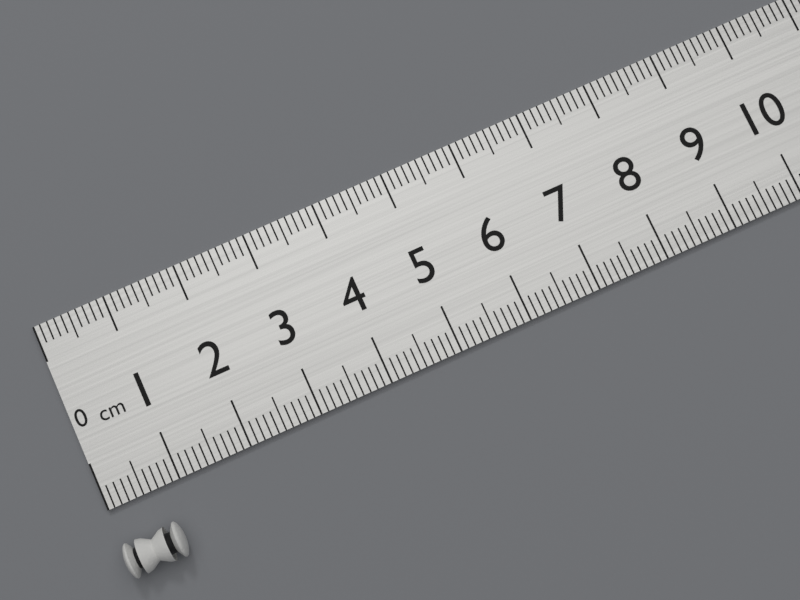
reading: 0.8 cm
